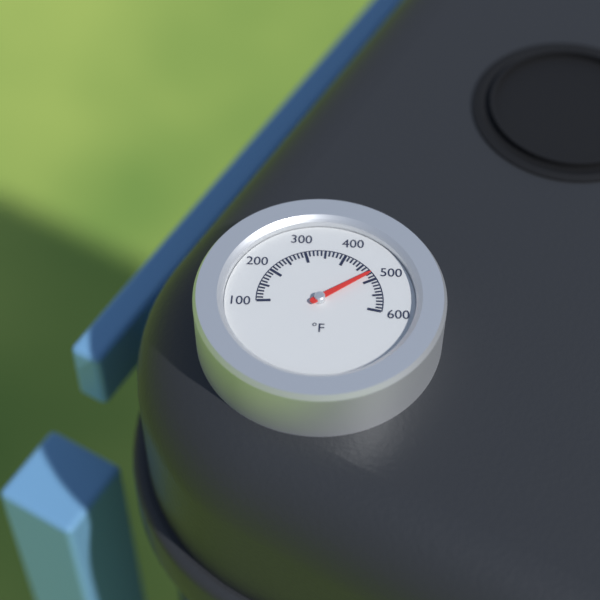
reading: 480 °F
